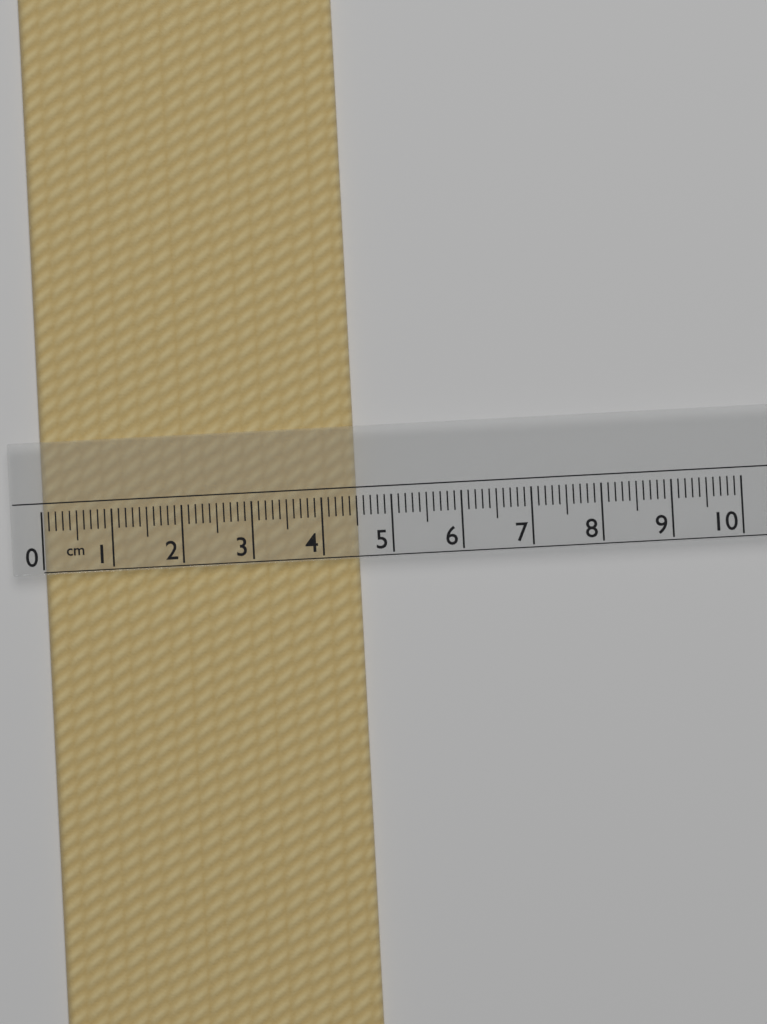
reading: 4.5 cm
